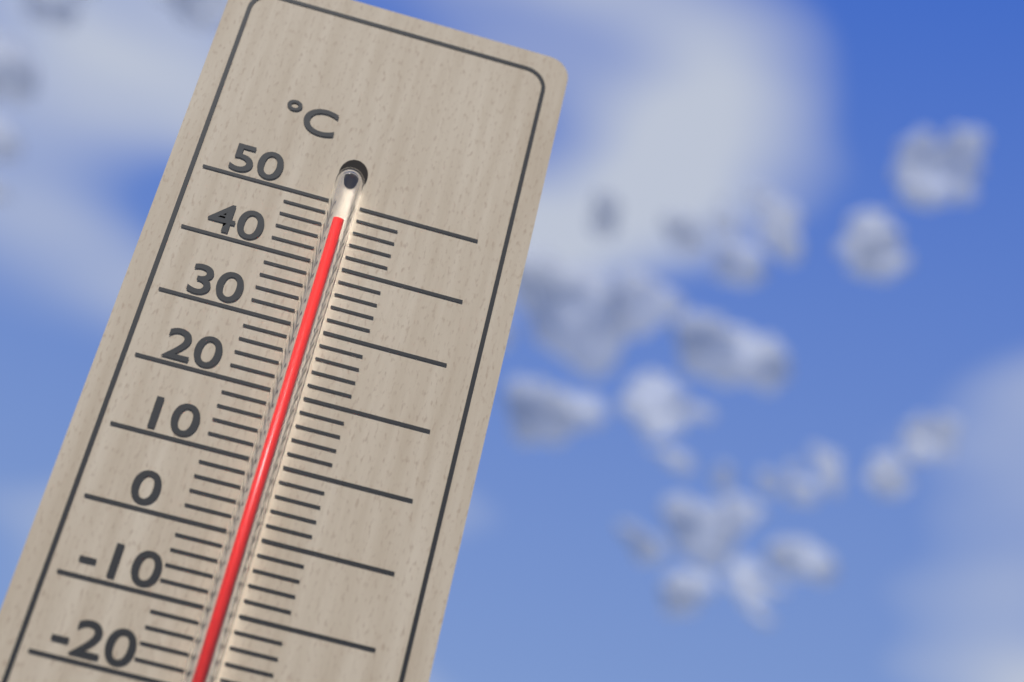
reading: 46 °C
